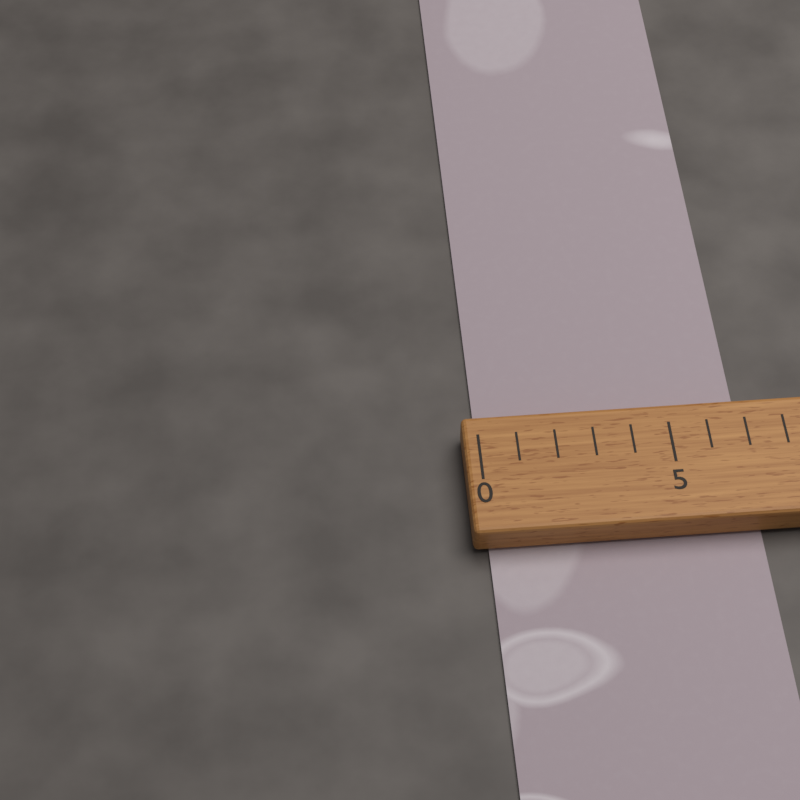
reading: 7 (no unit)
